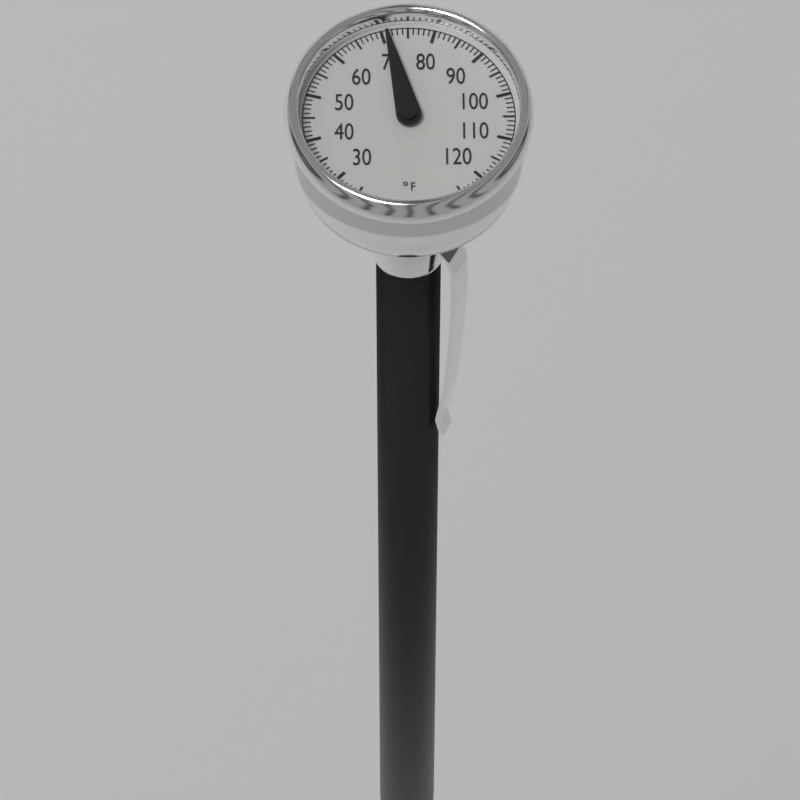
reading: 71 °F
